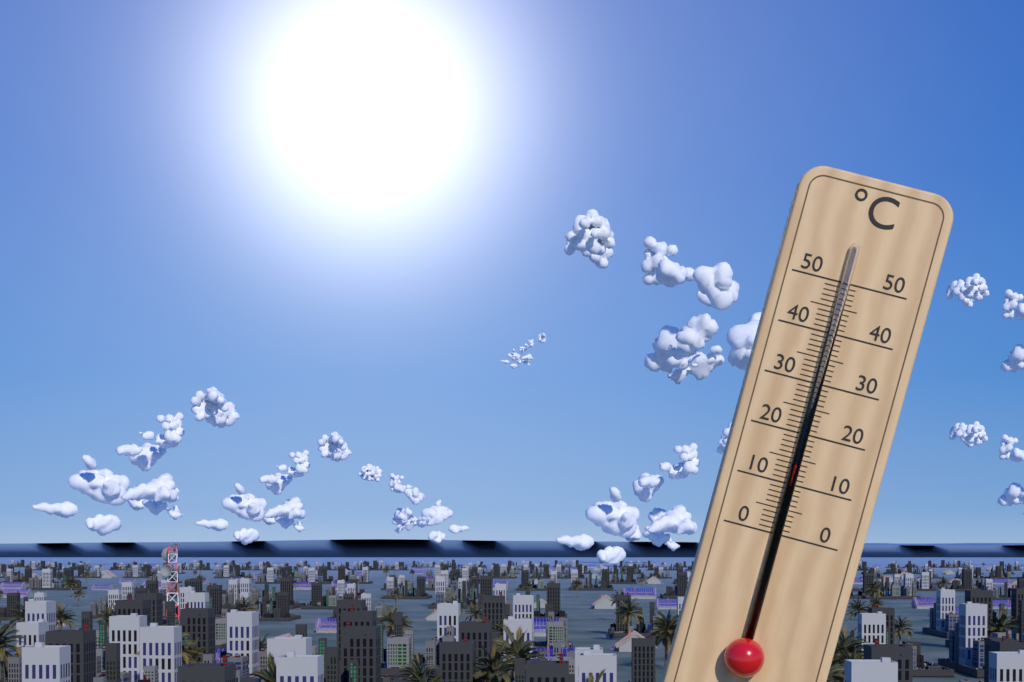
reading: 14 °C
